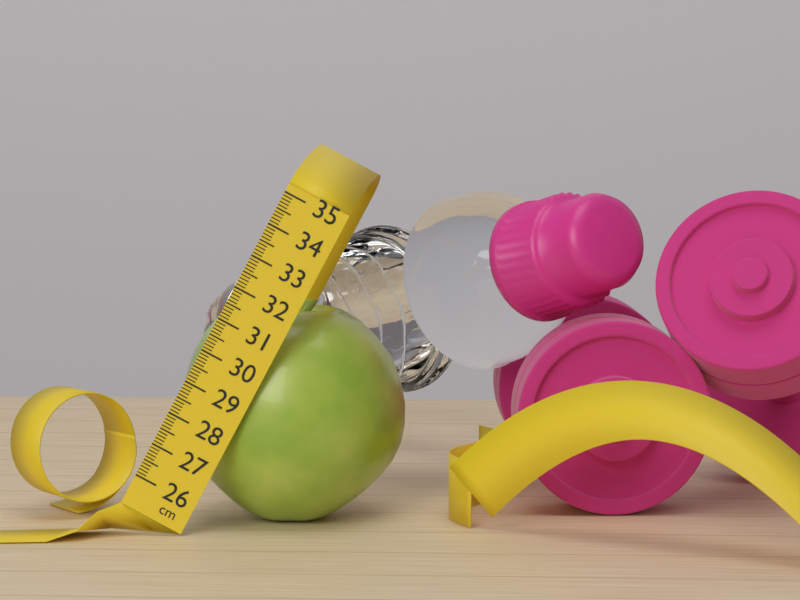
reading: 32.4 cm
